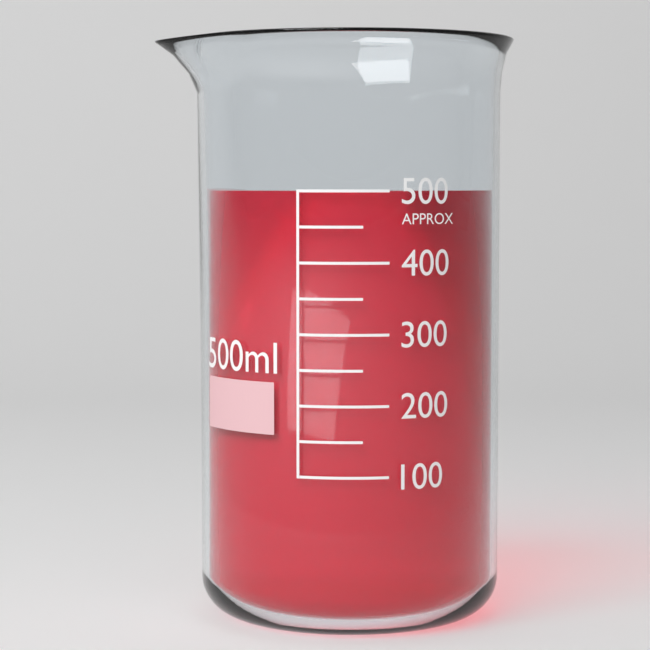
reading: 500 ml
